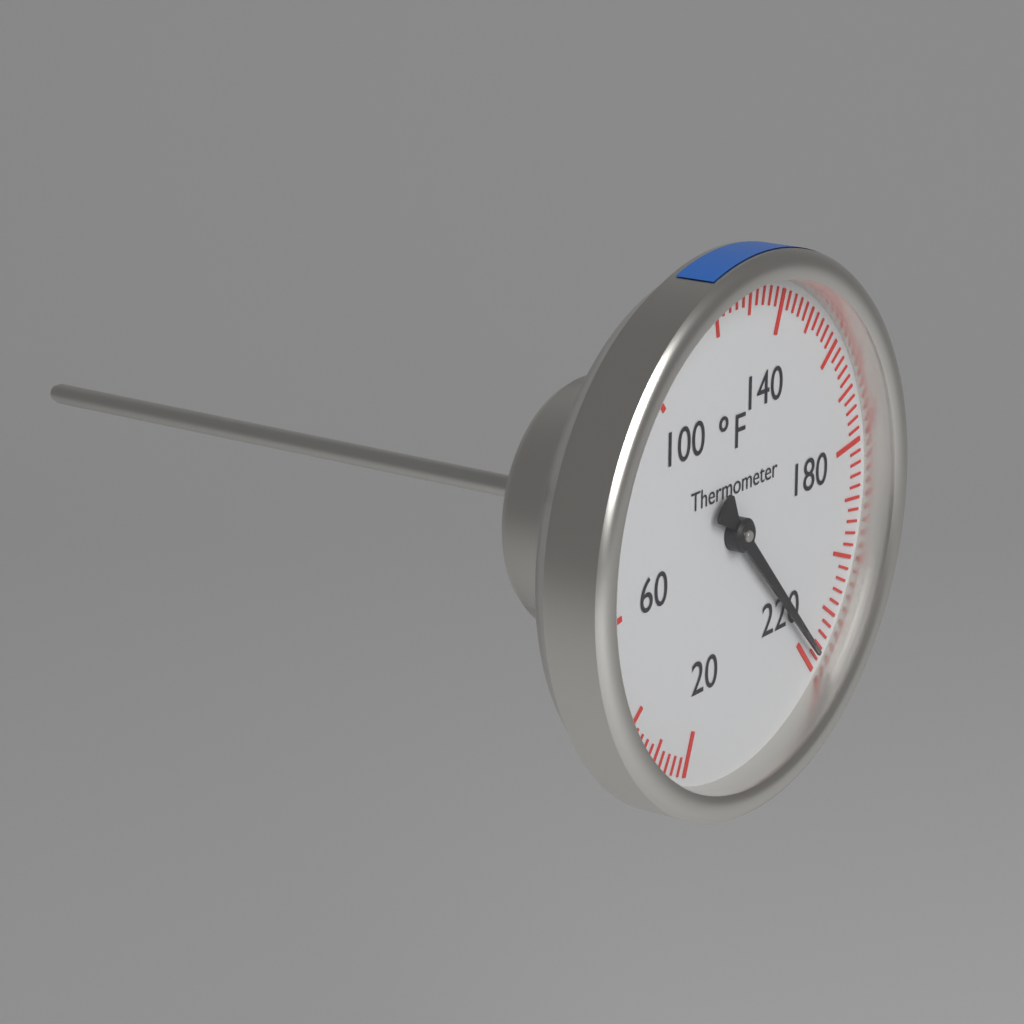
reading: 218 °F
